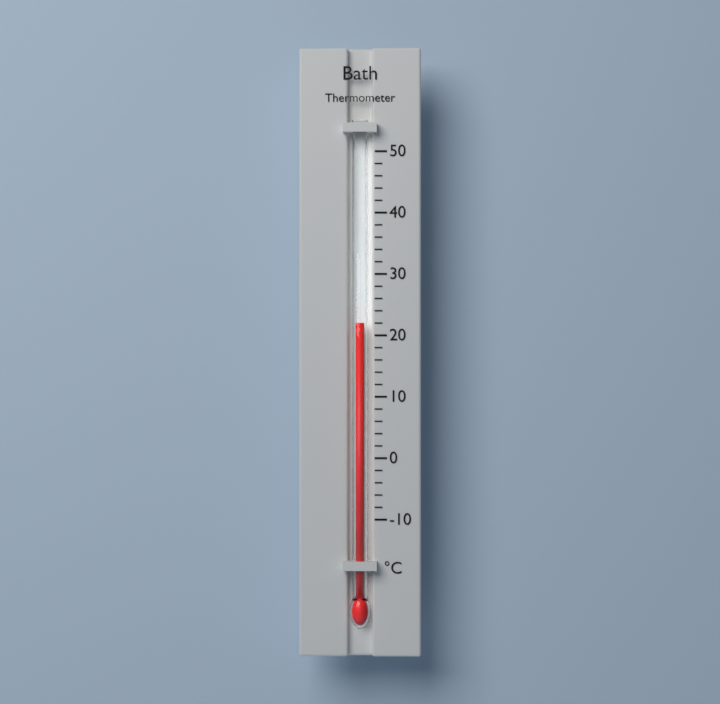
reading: 22 °C
